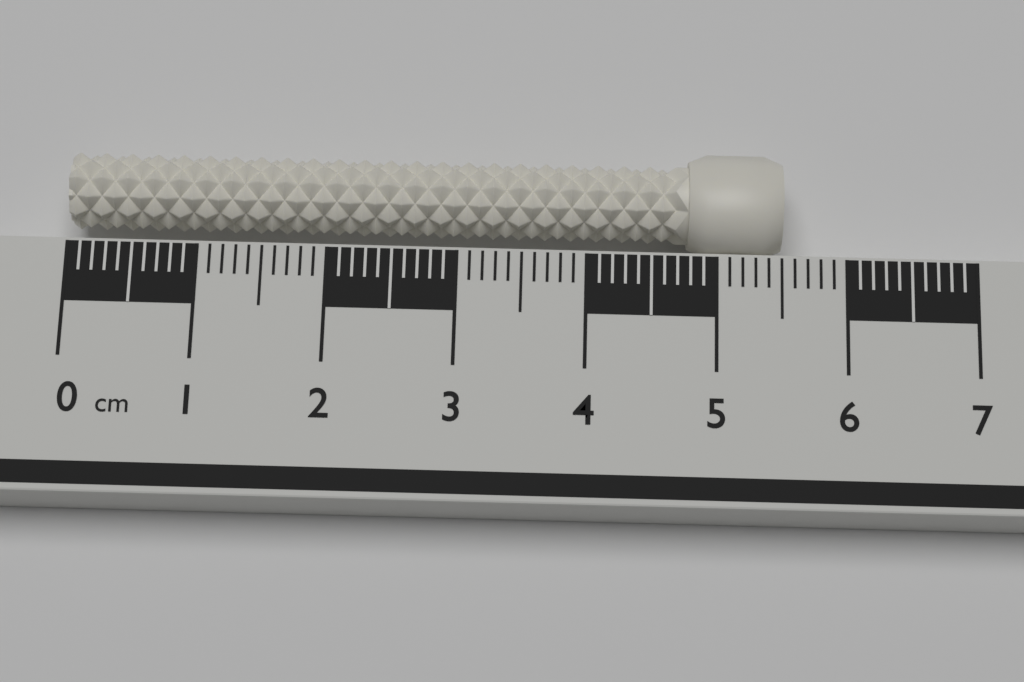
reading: 5.5 cm
